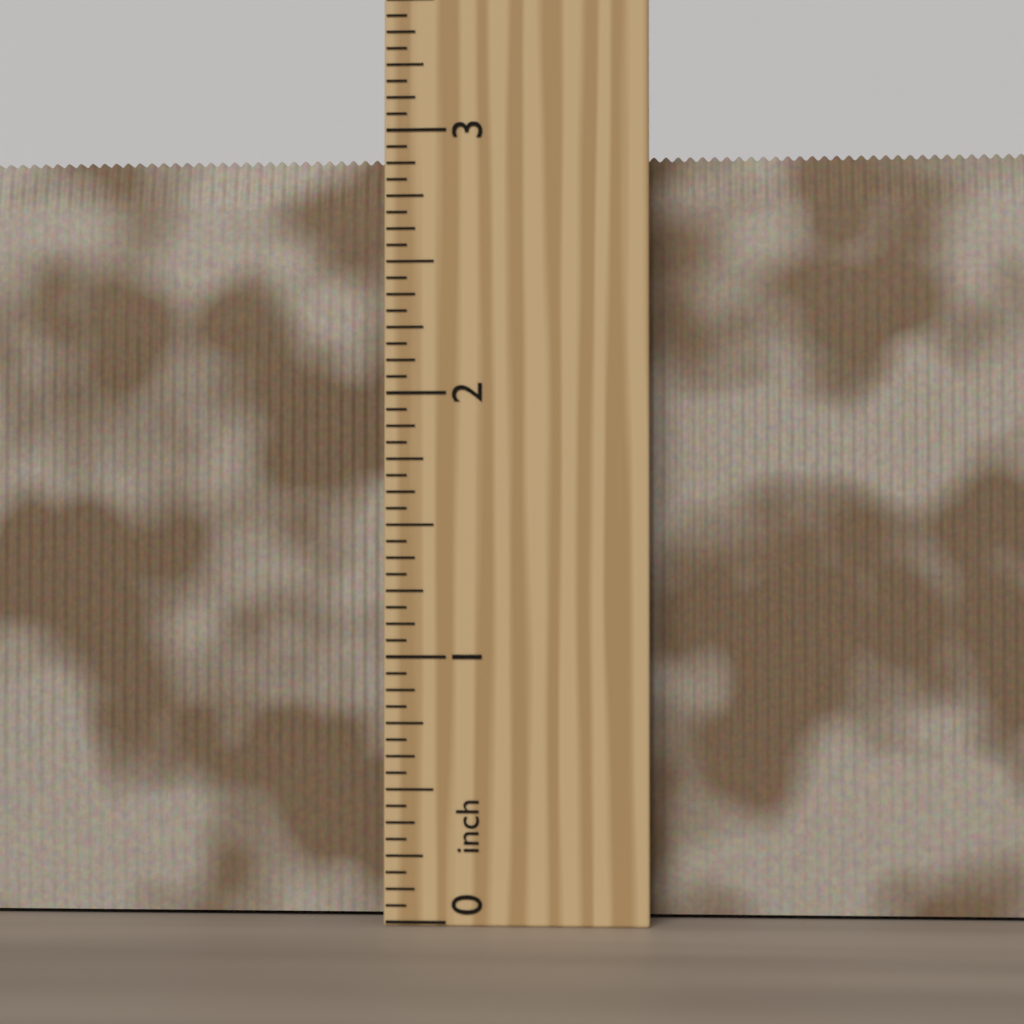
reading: 2.9375 inch
